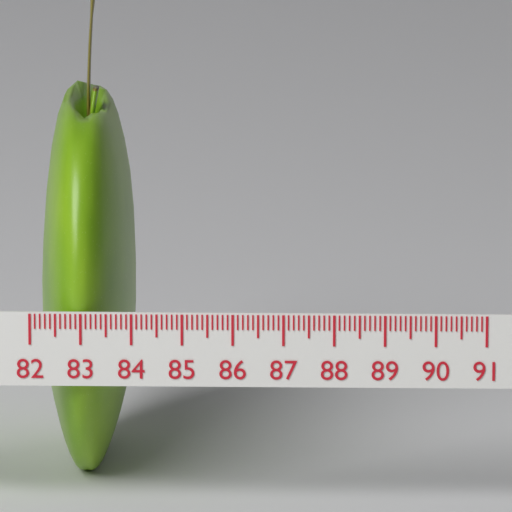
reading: 83.9 (no unit)
